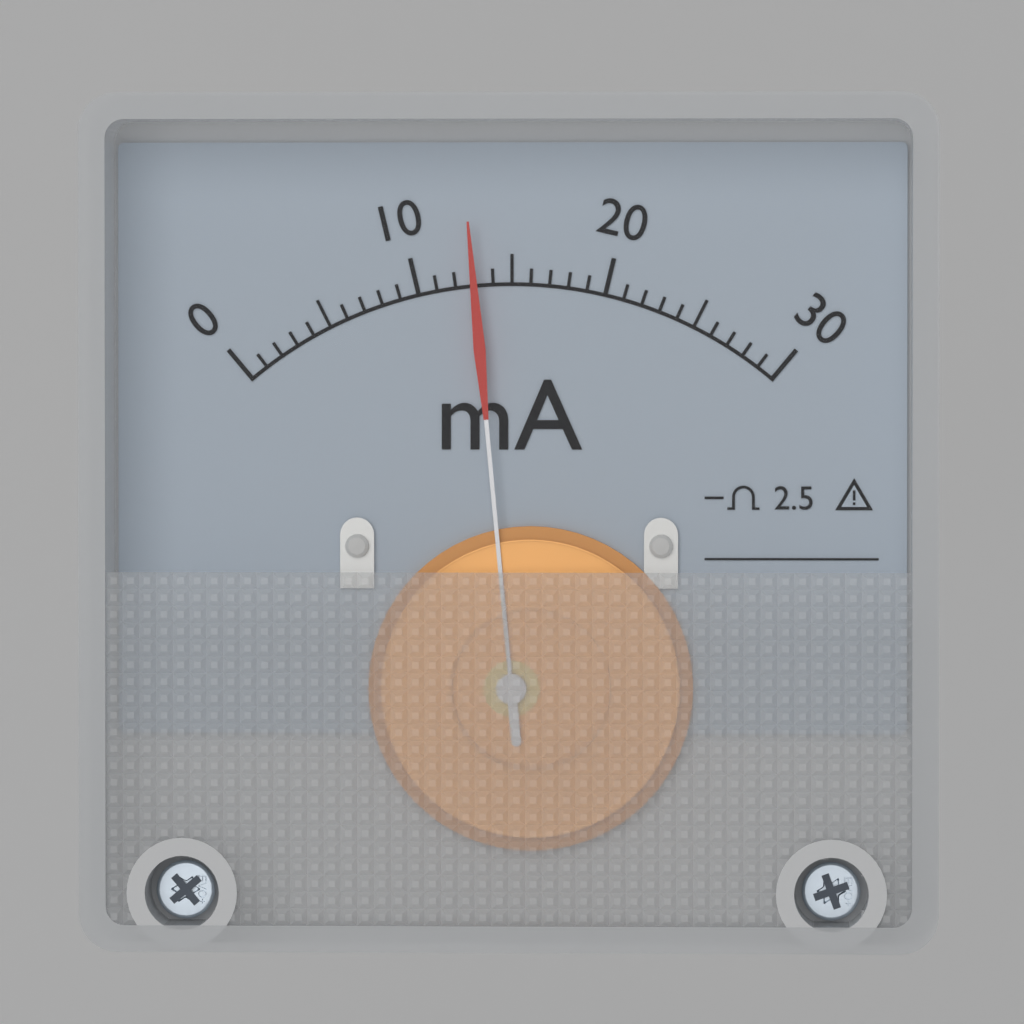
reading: 13 mA
